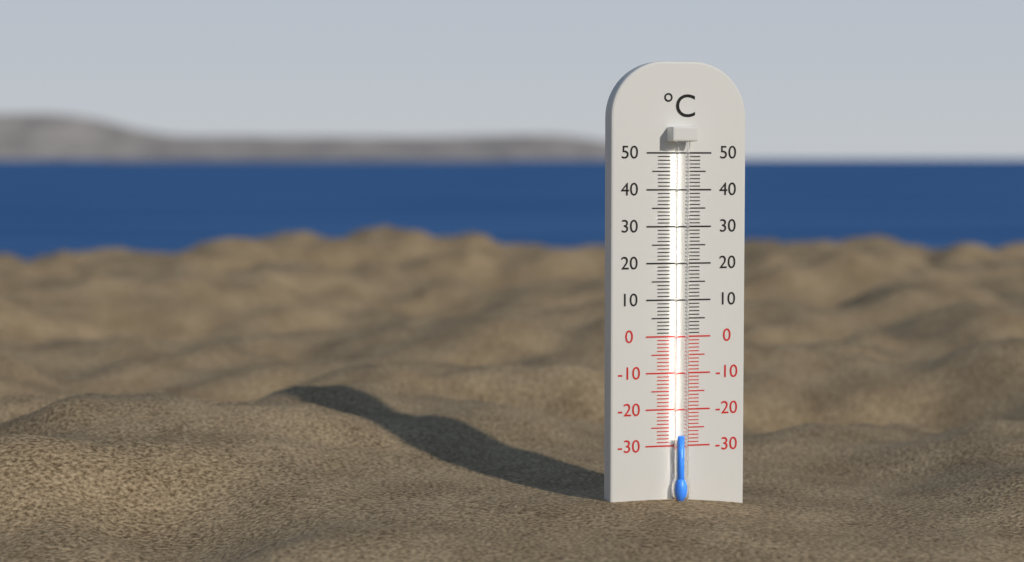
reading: -27 °C
